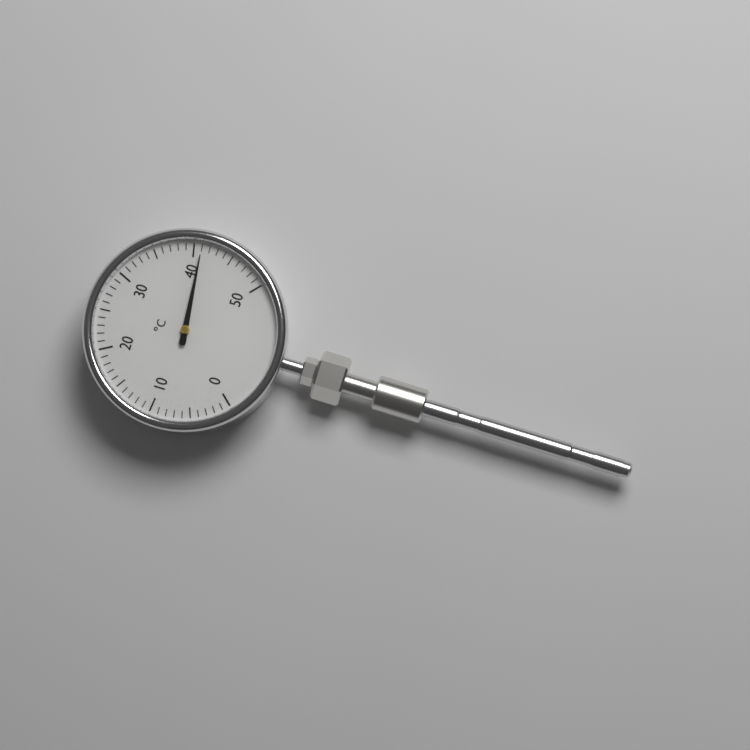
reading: 41 °C
